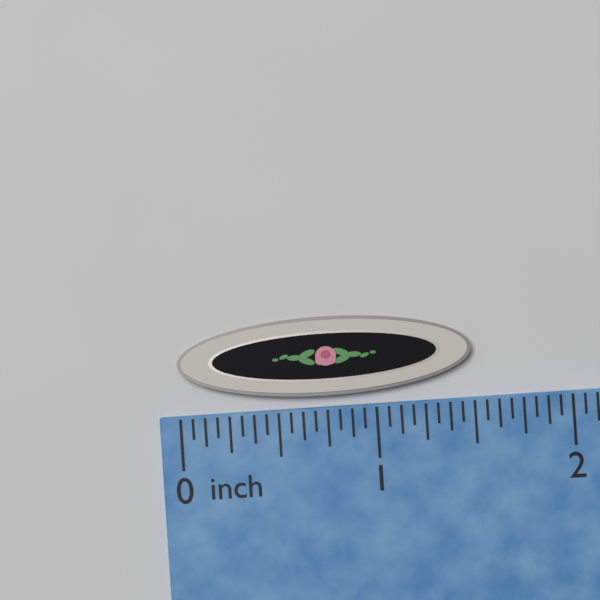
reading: 1.5000 inch
